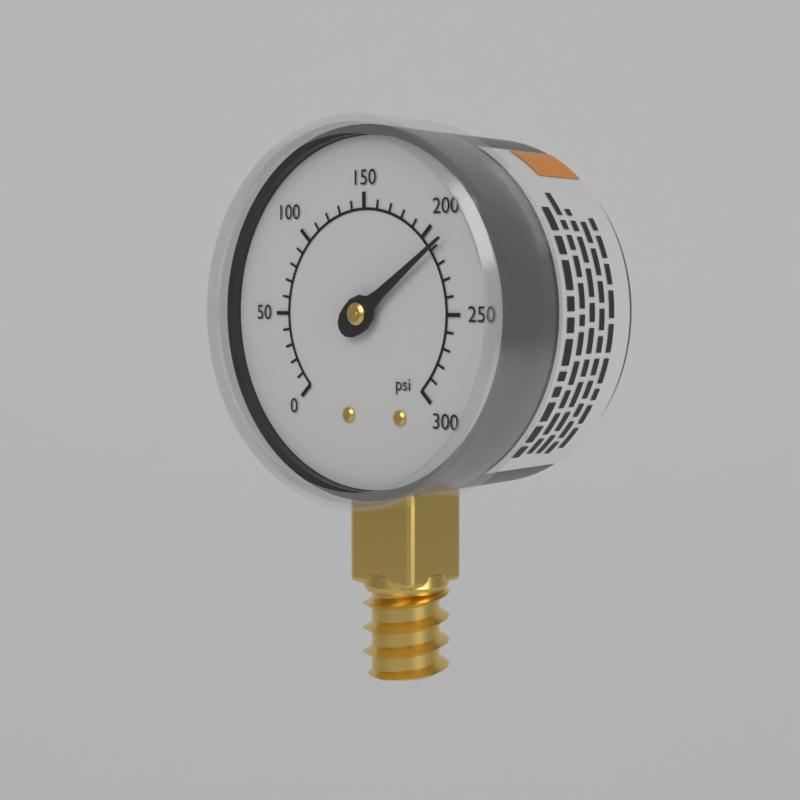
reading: 210 psi
